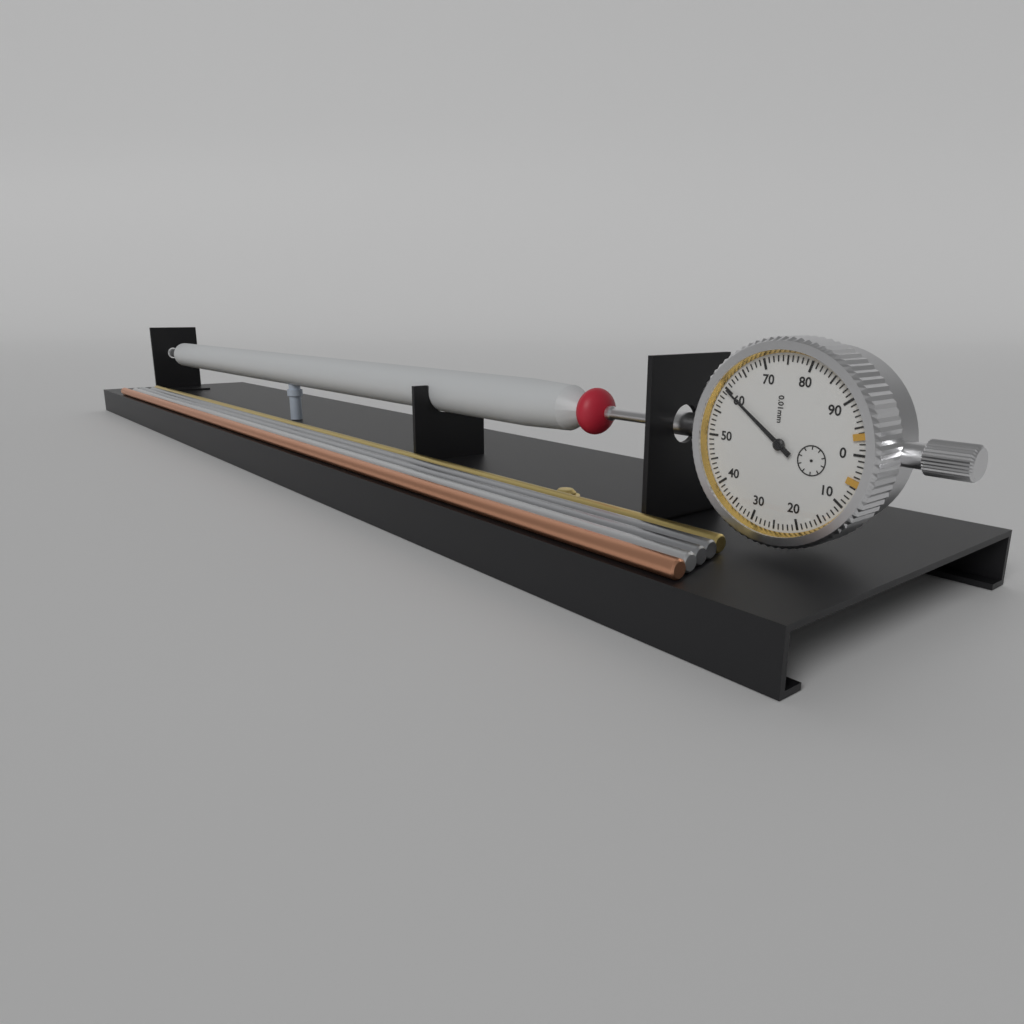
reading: 0.60 mm
